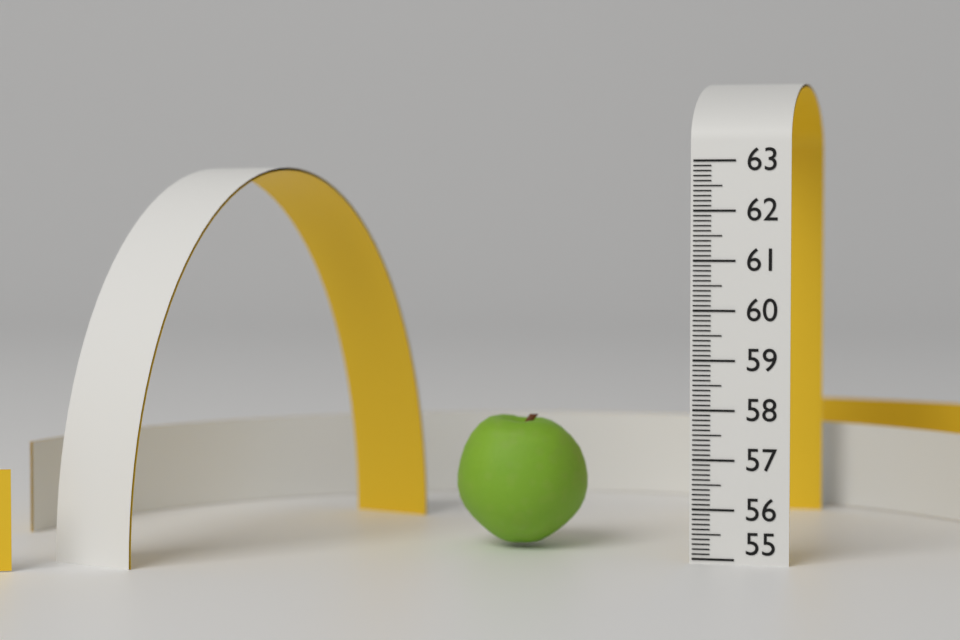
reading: 57.7 (no unit)
